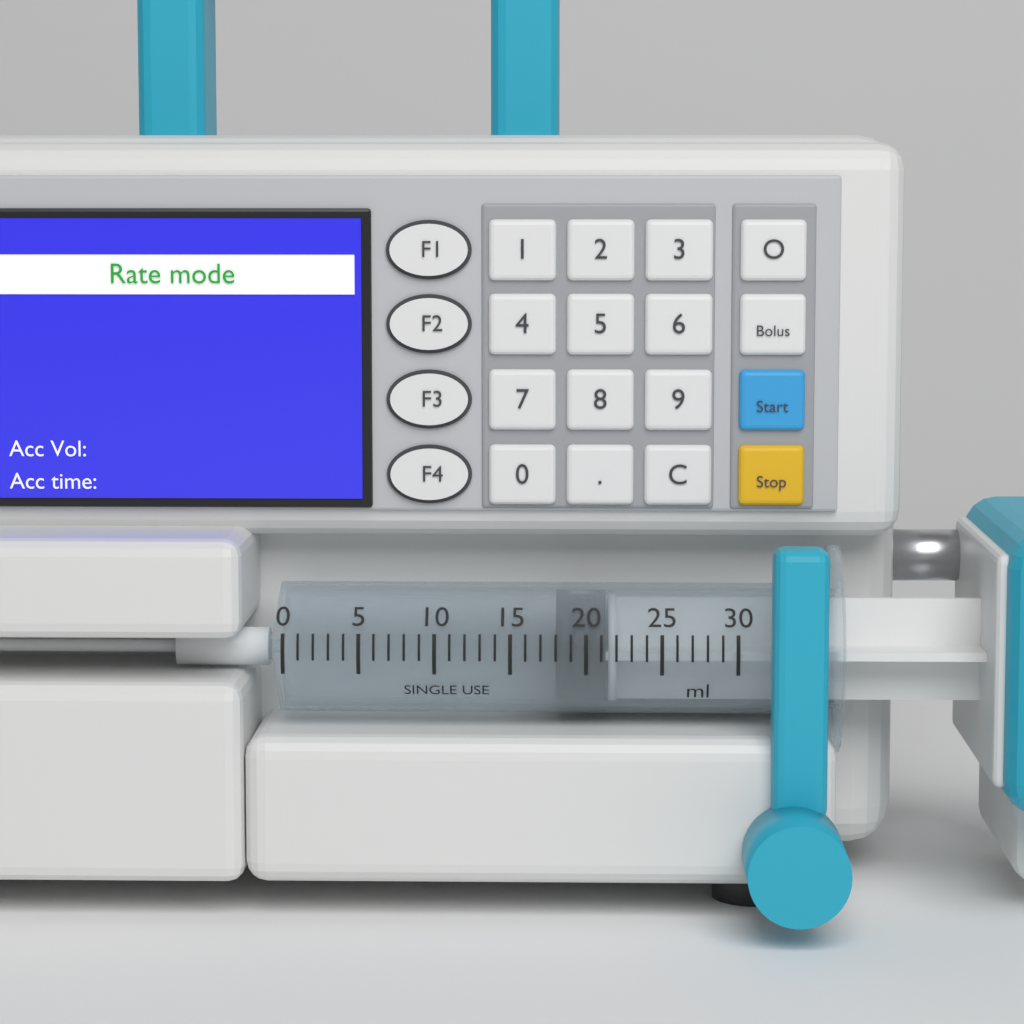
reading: 18 ml
